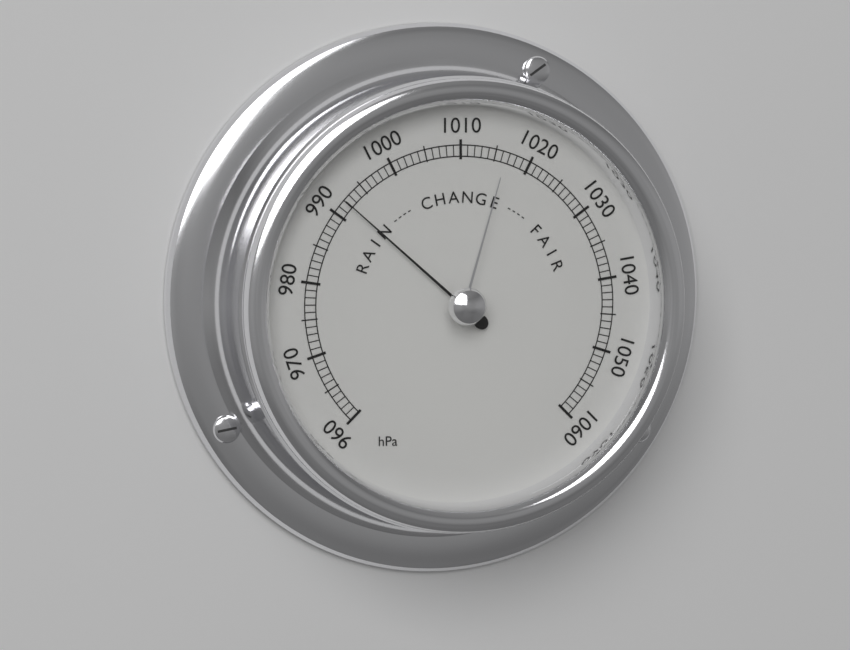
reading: 992 hPa
